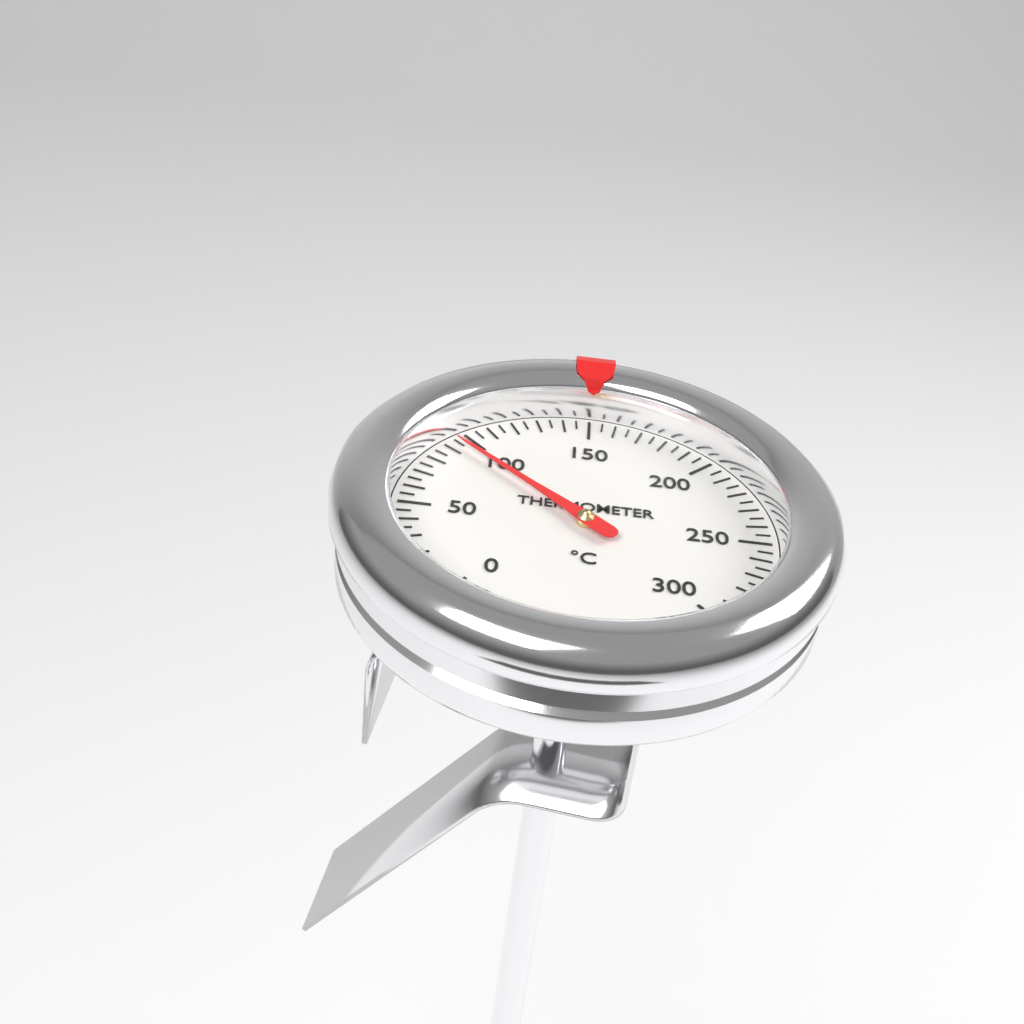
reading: 95 °C
